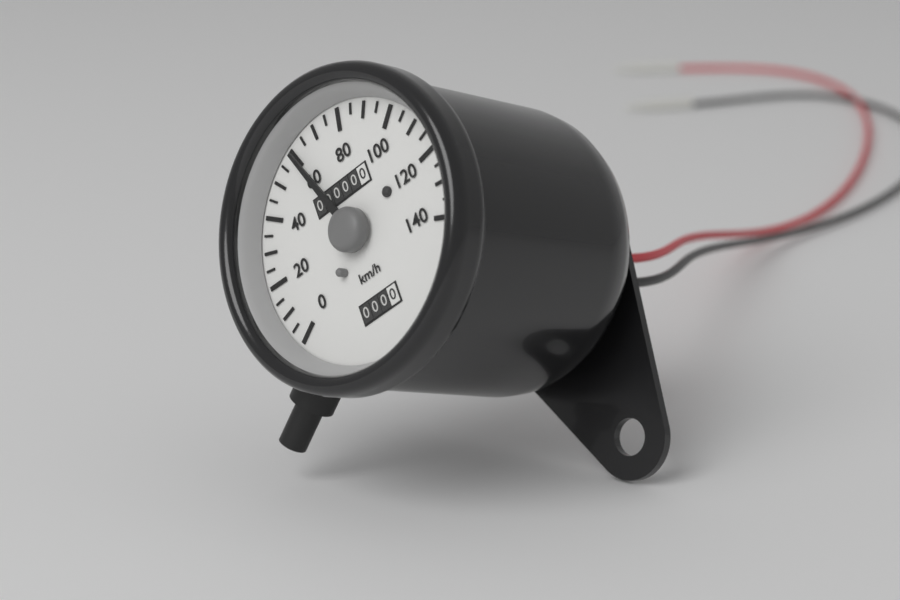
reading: 60 km/h
